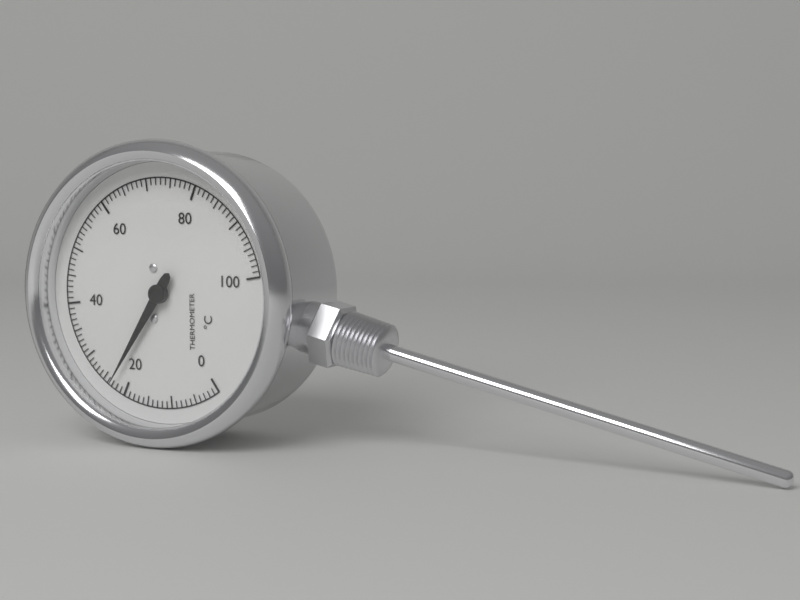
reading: 23 °C
